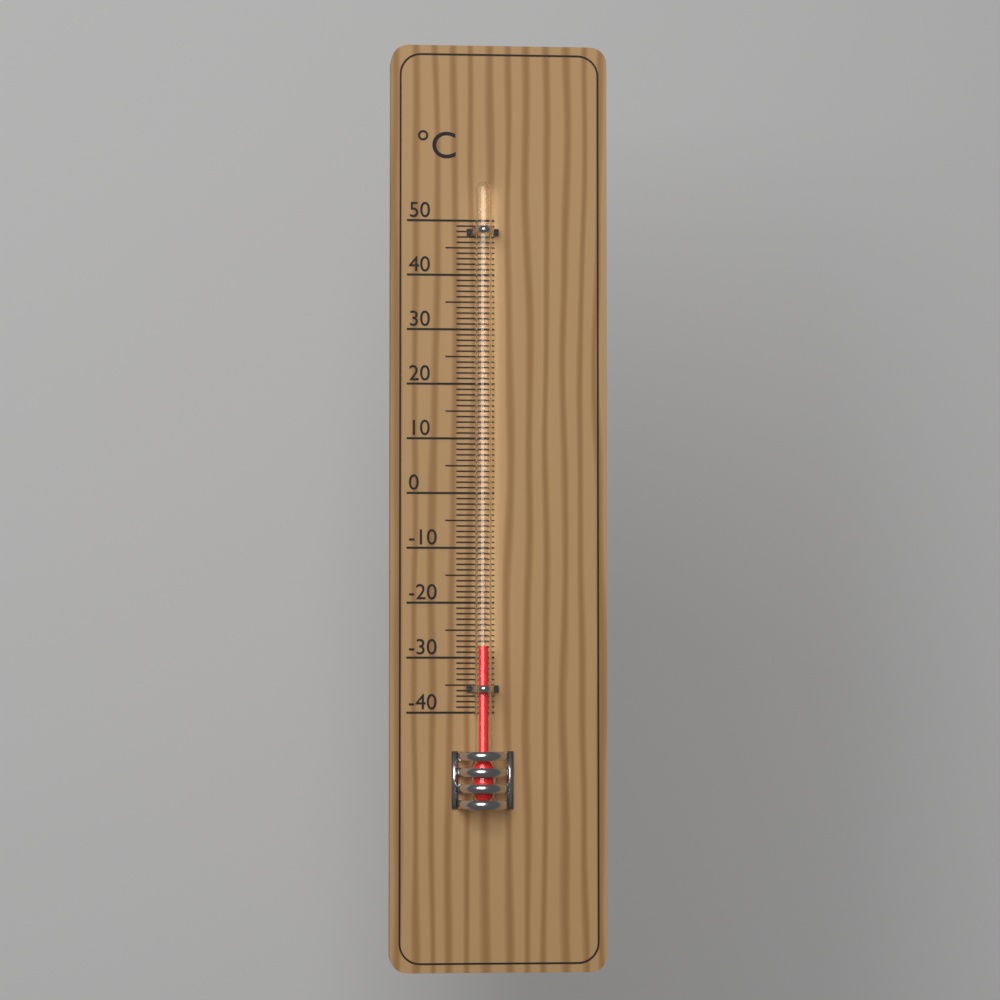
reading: -28 °C
